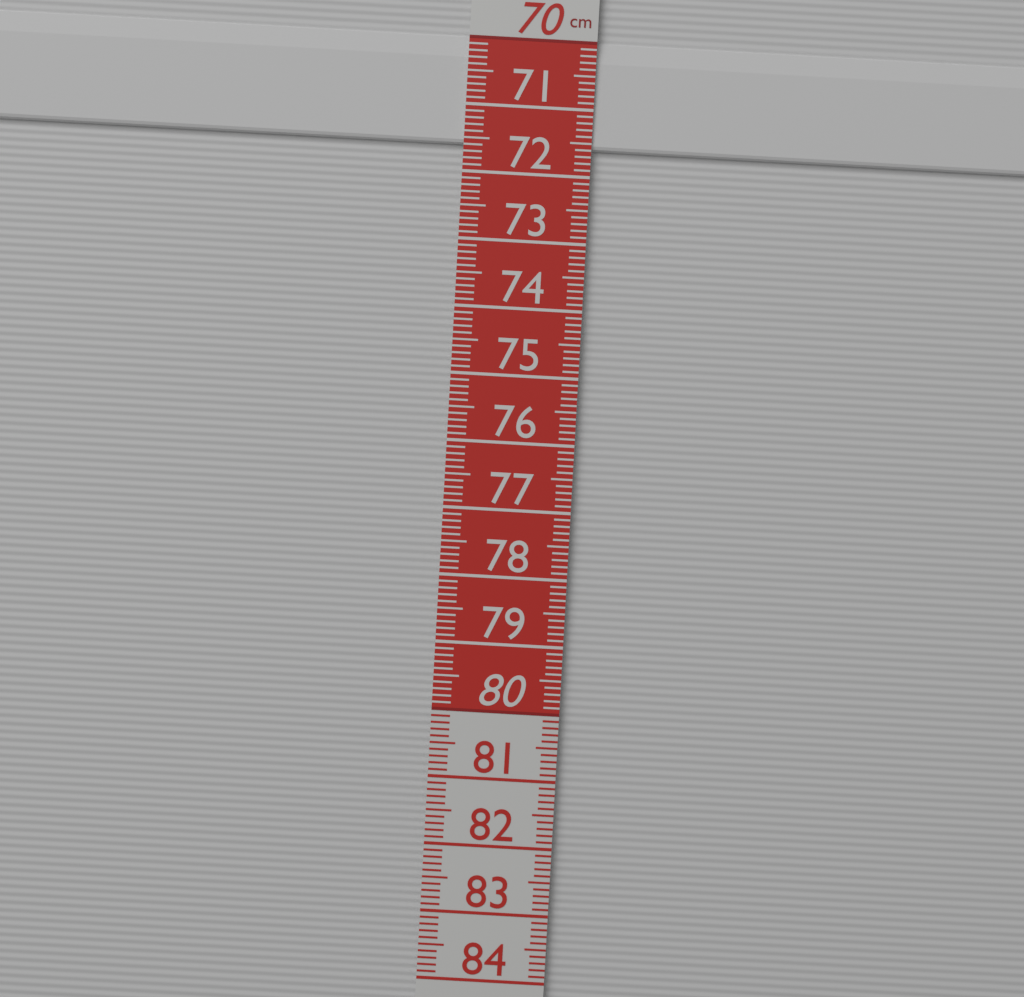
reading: 71.6 cm
